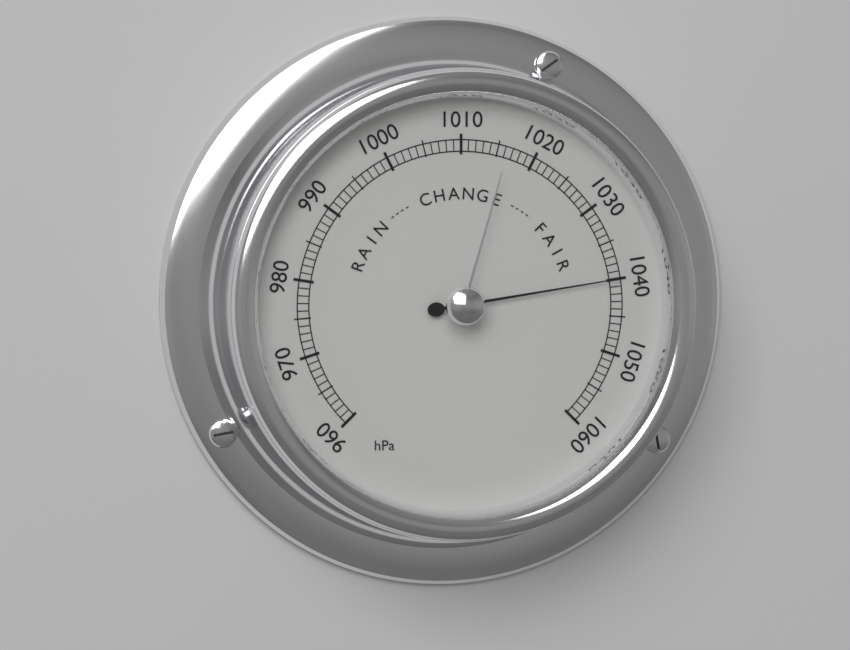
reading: 1040 hPa
